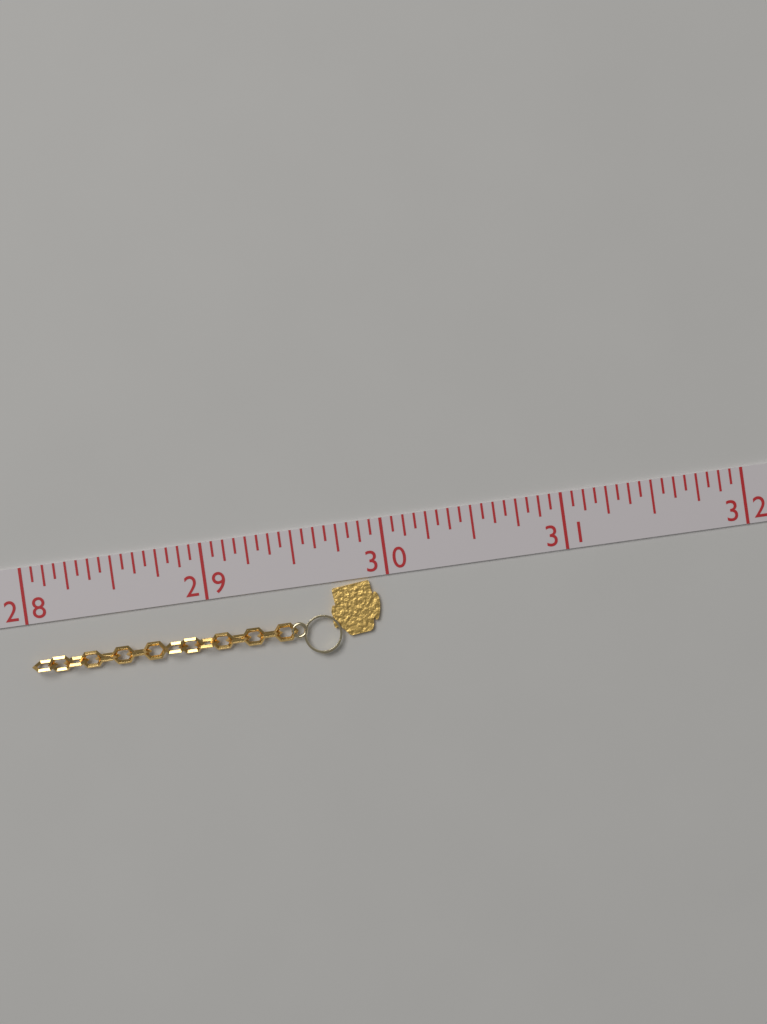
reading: 29.9375 (no unit)
